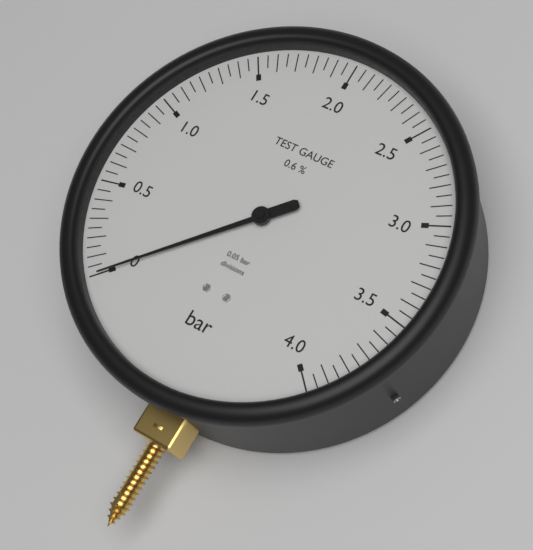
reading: 0.00 bar
